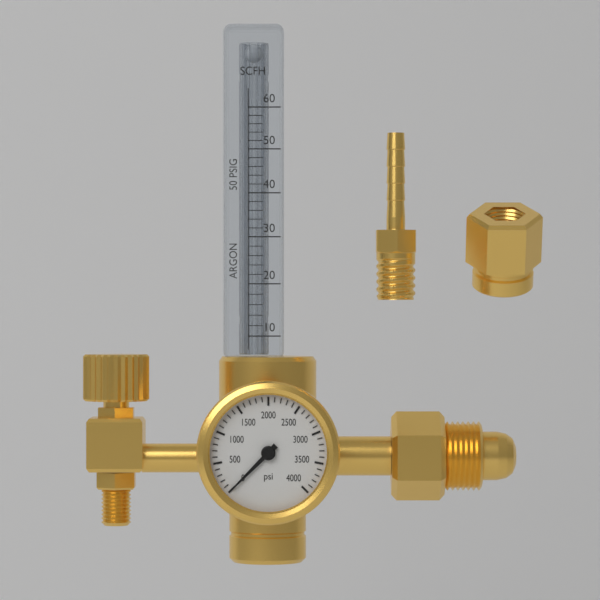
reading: 0 psi
